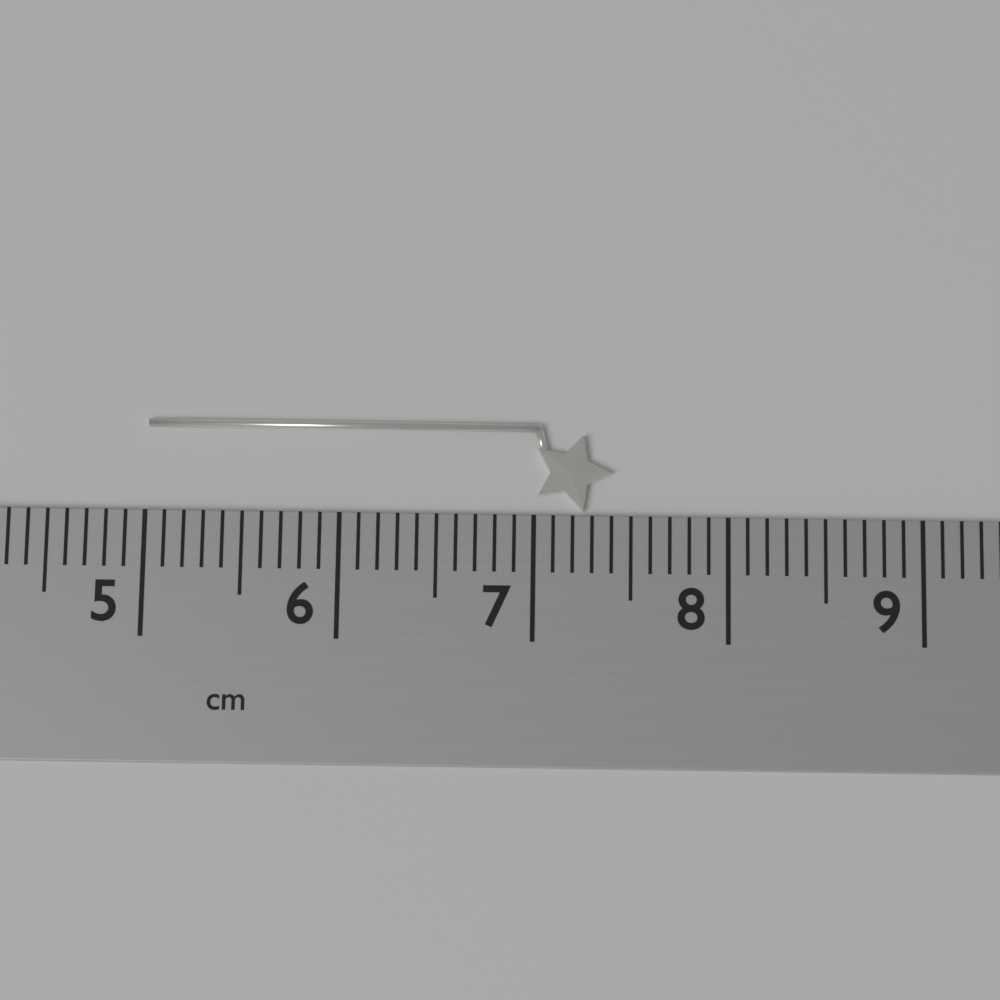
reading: 7.4 cm
